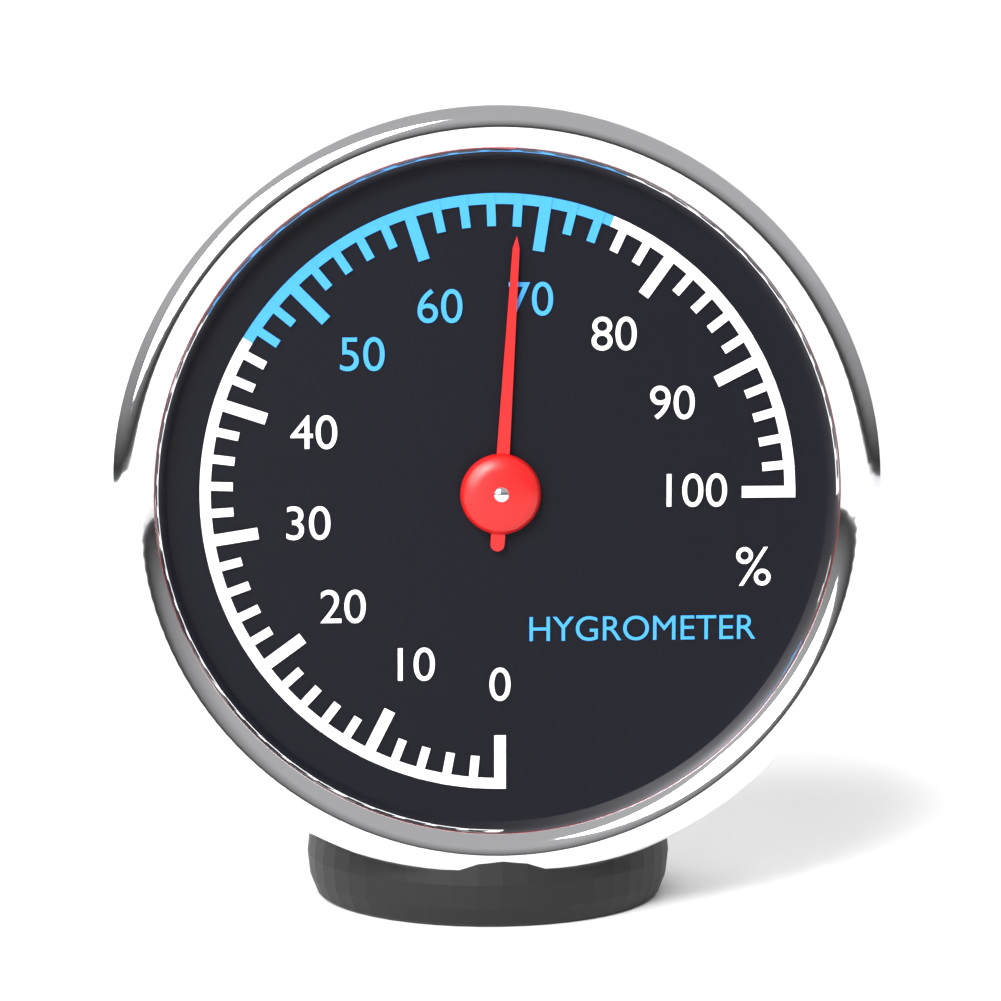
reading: 68 %
